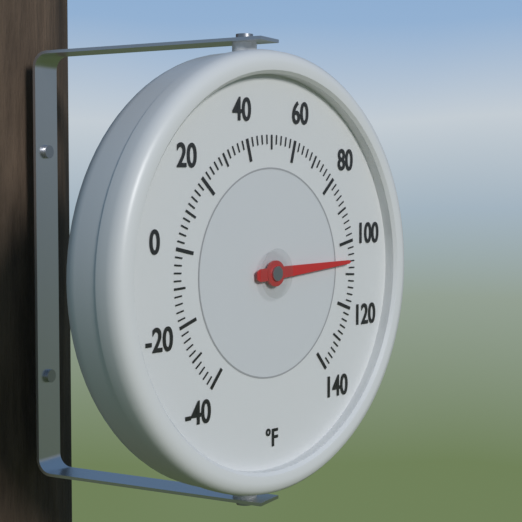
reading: 106 °F
